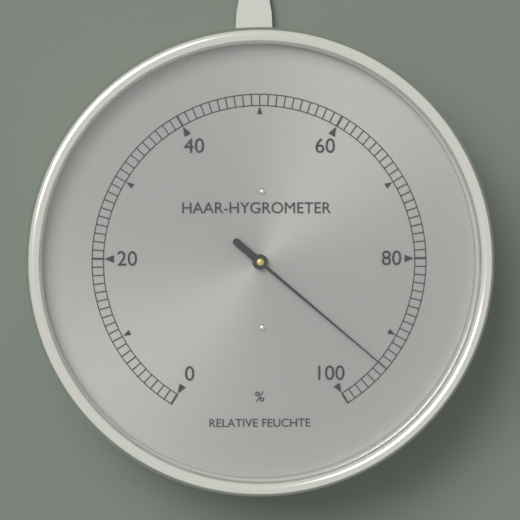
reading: 94 %
